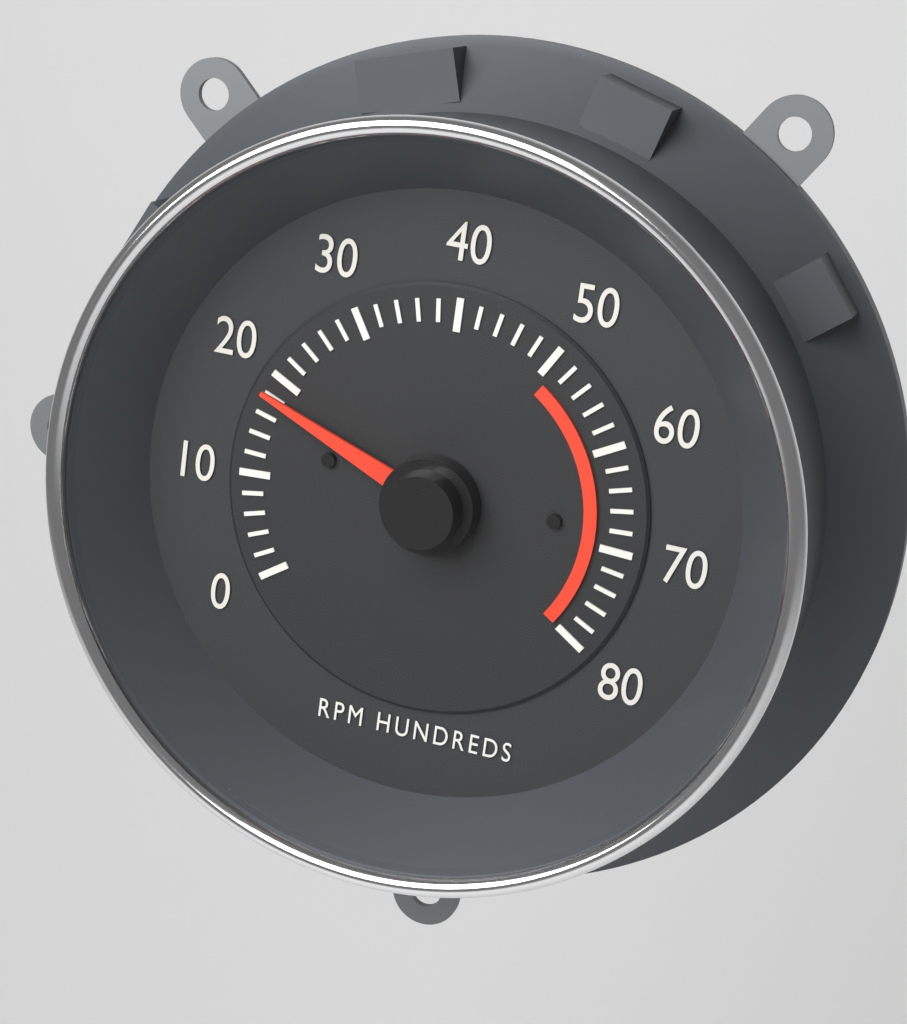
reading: 1800 RPM
